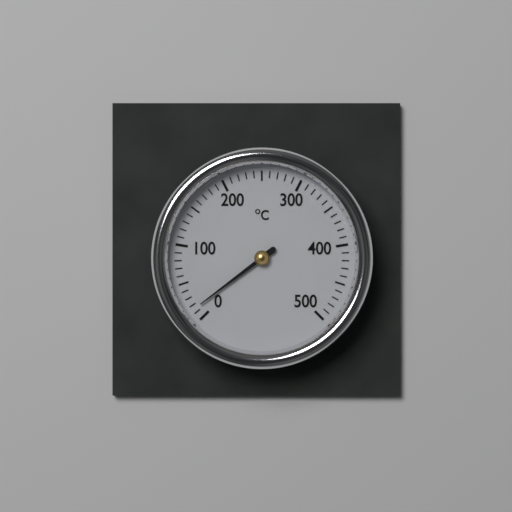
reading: 15 °C
